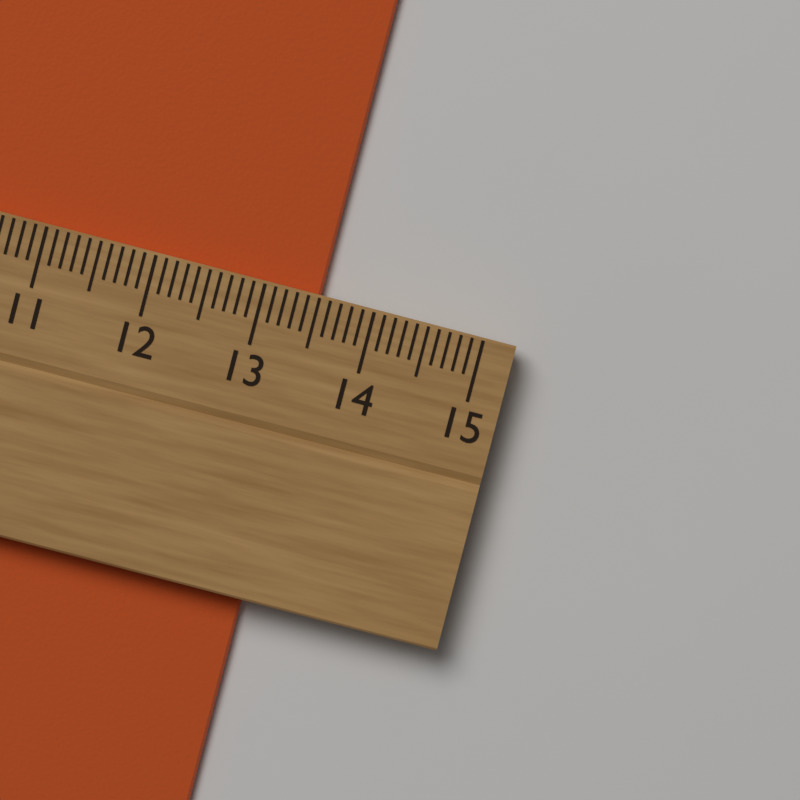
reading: 13.5 cm
